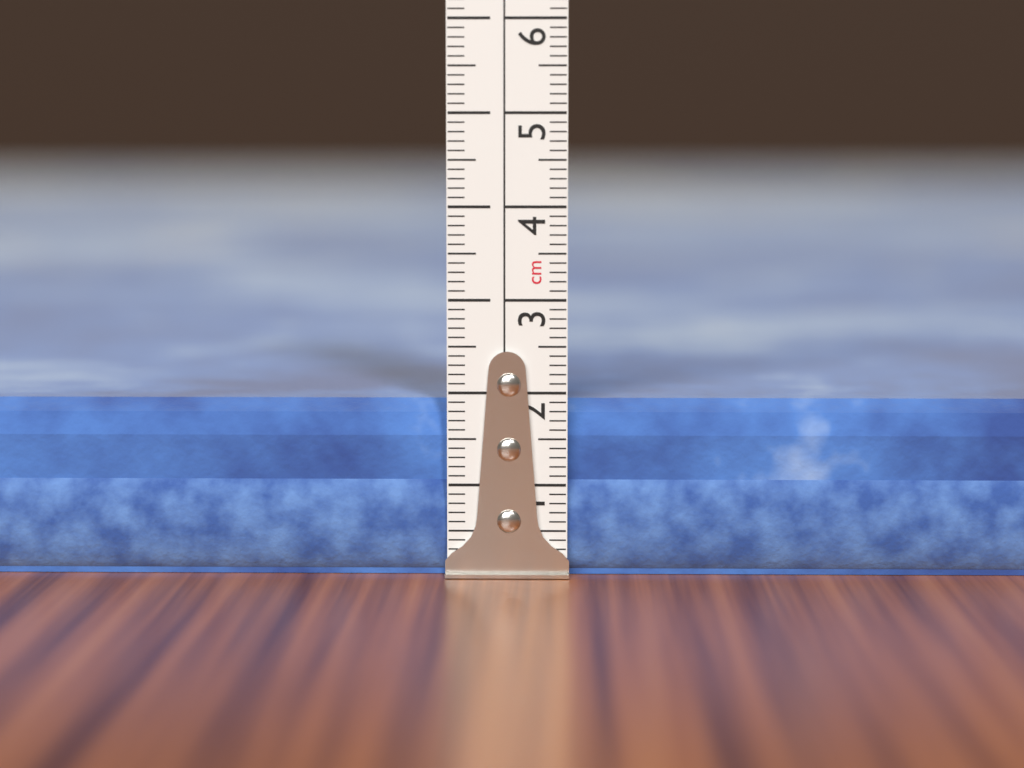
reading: 1.9 cm
